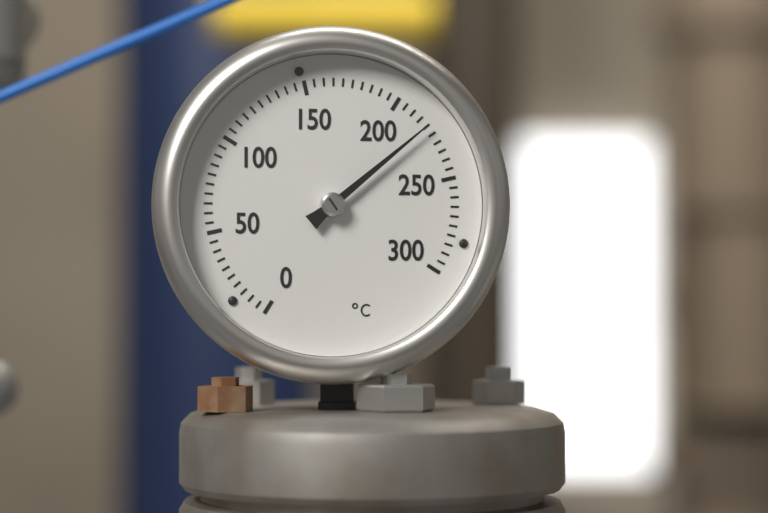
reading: 220 °C
